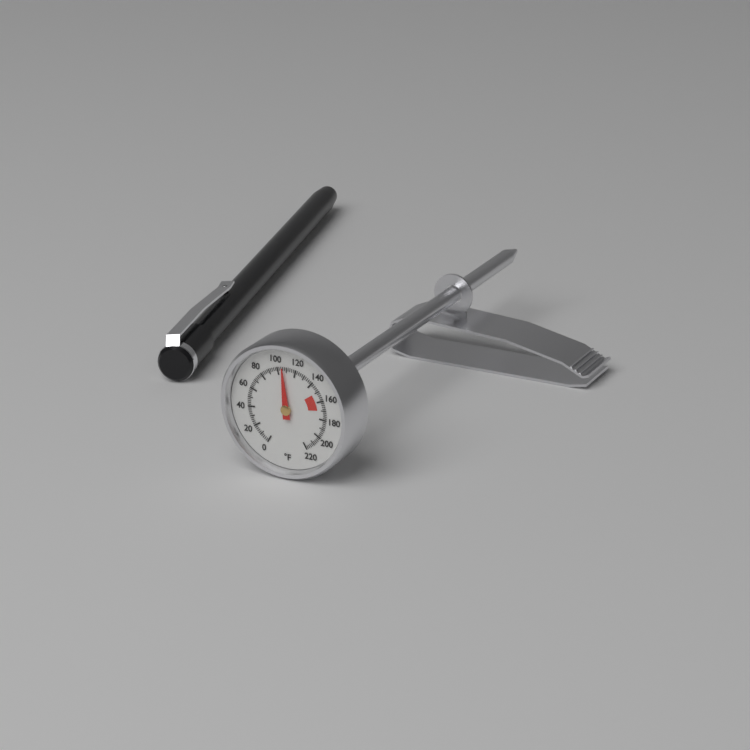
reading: 106 °F
